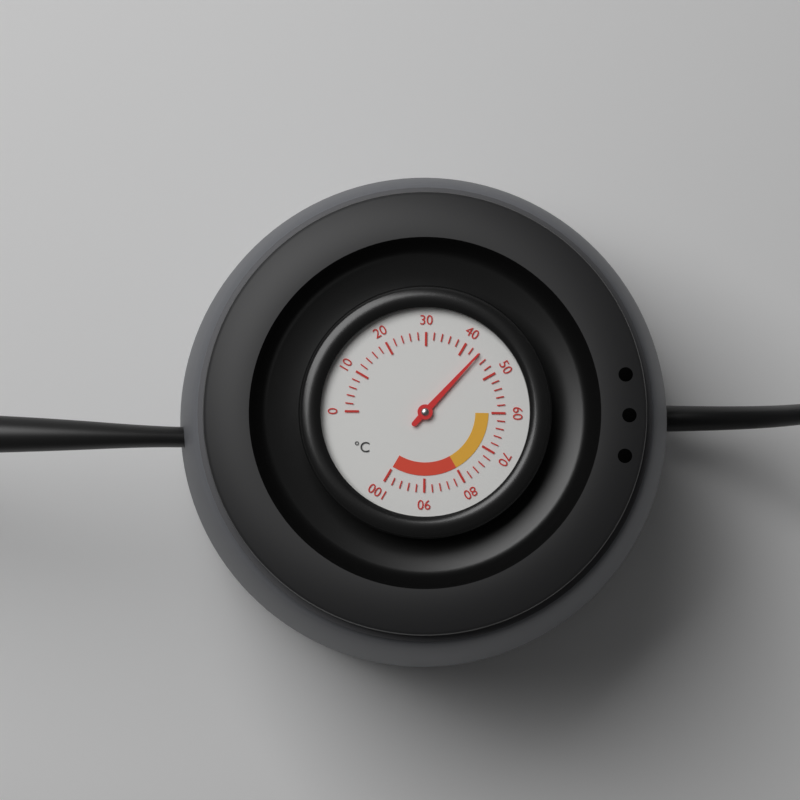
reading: 44 °C
